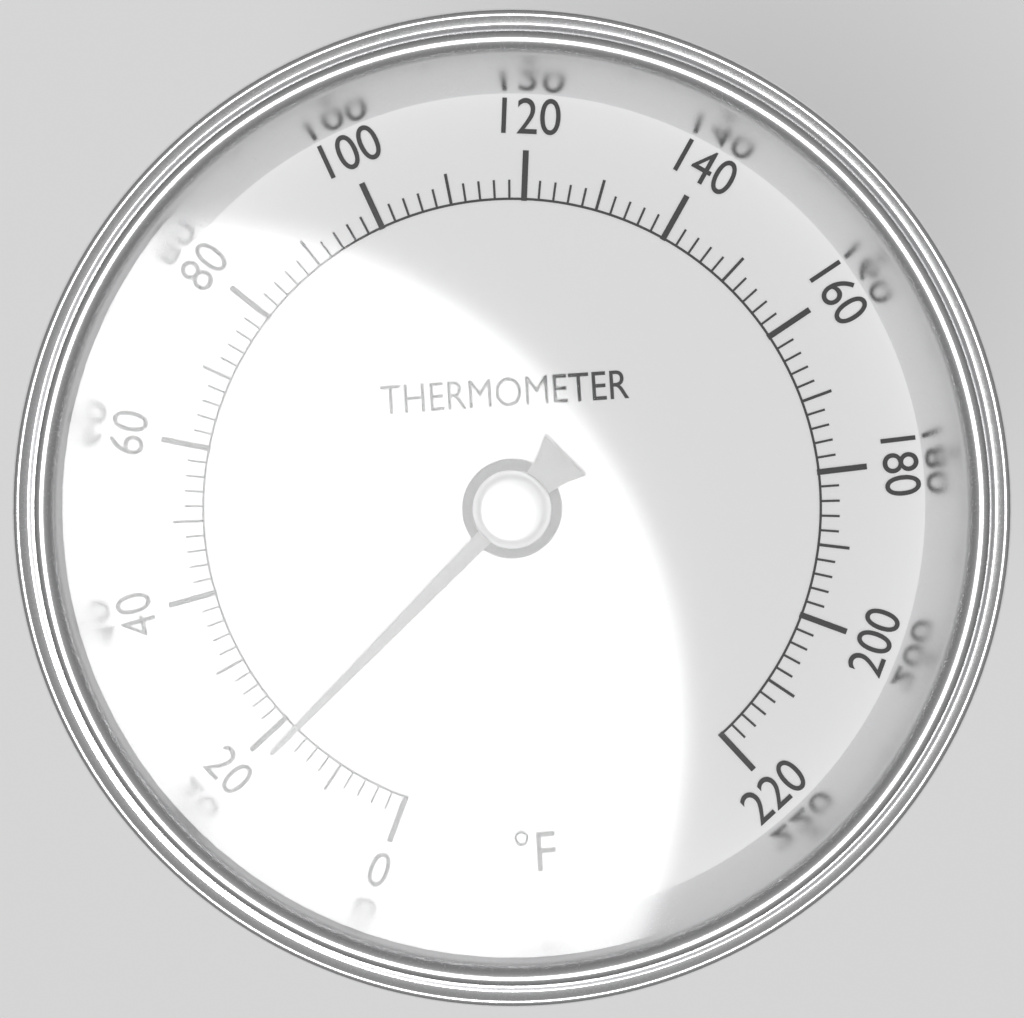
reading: 18 °F
